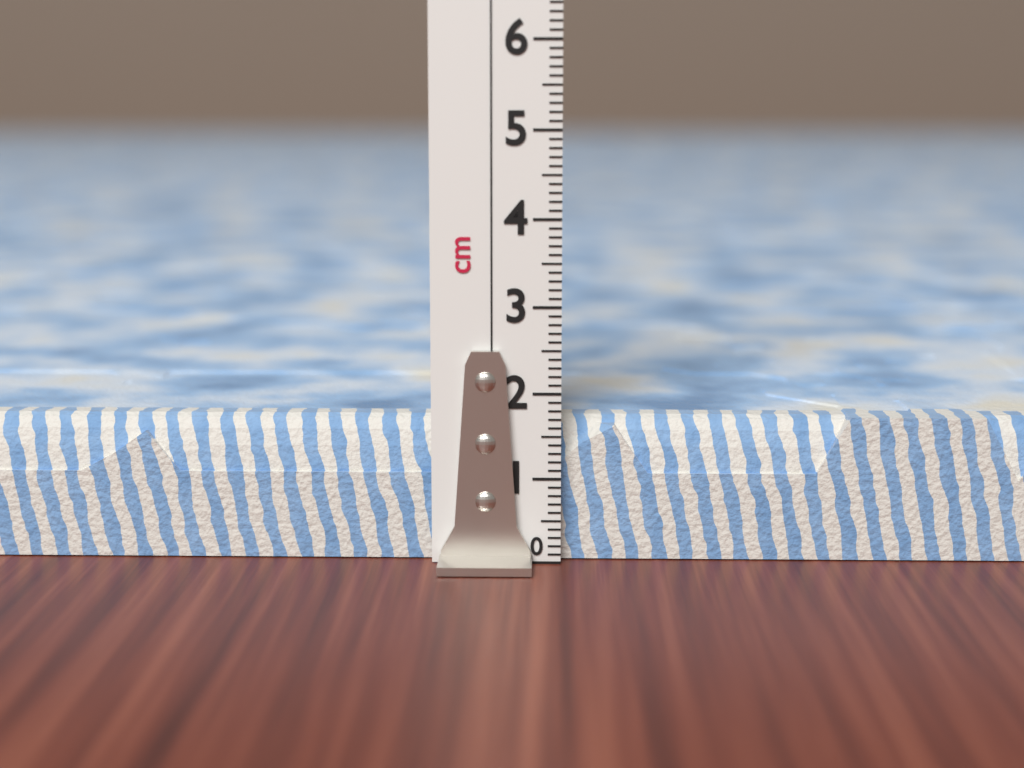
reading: 1.7 cm
